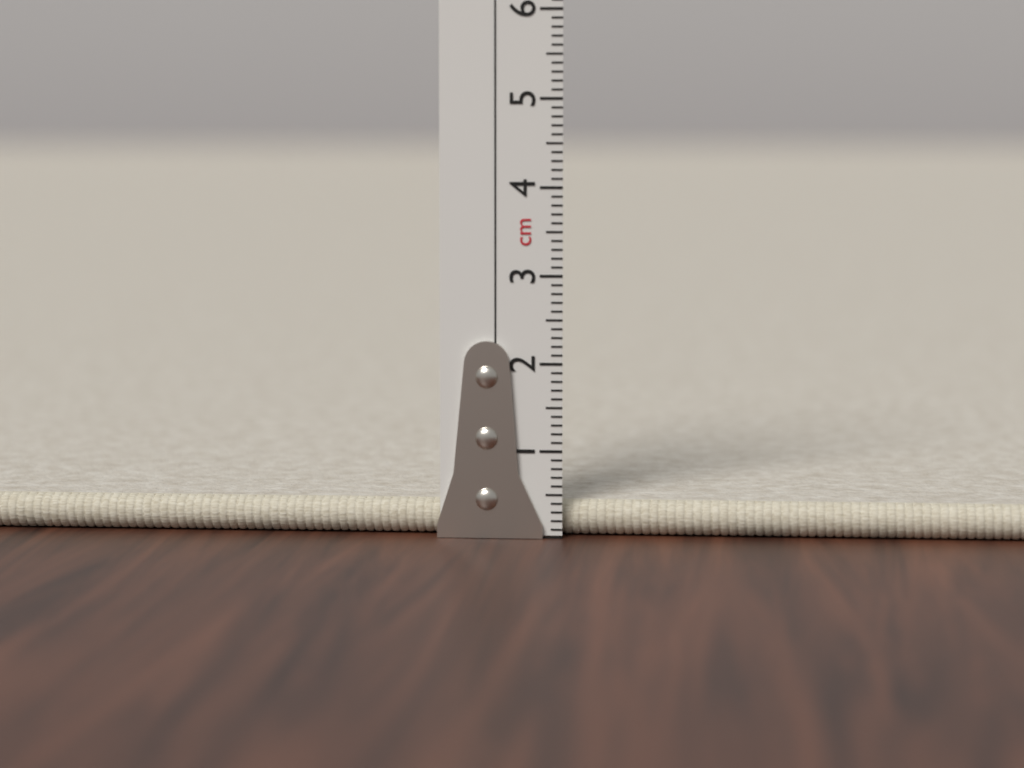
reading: 0.4 cm
